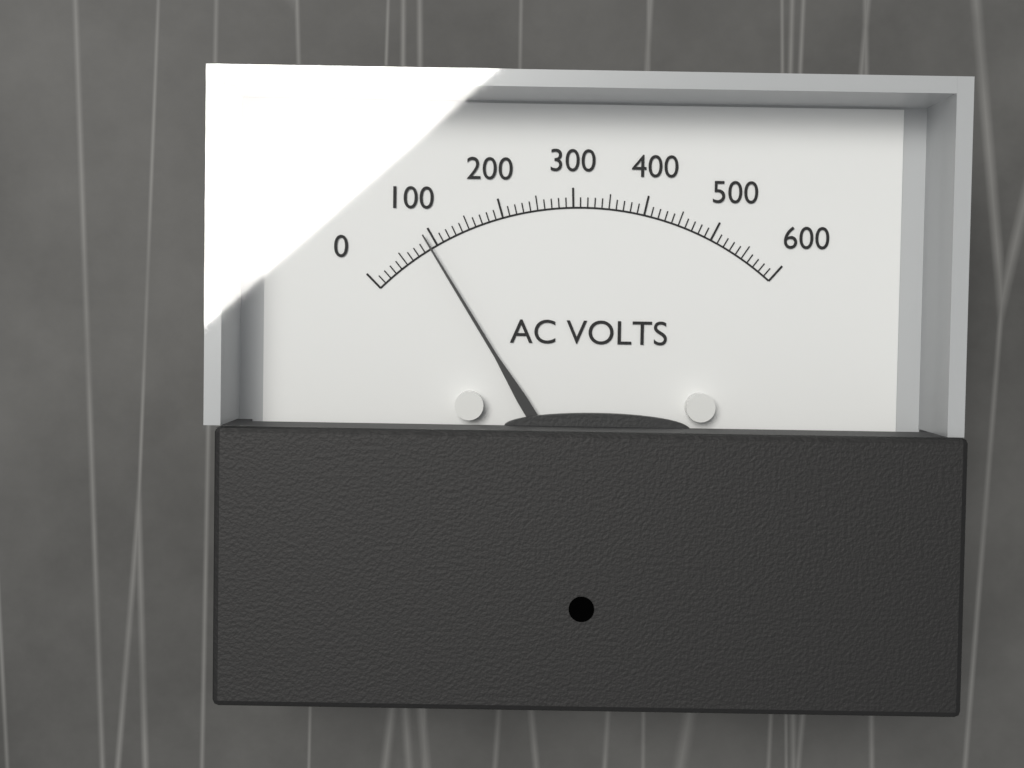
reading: 90 V
